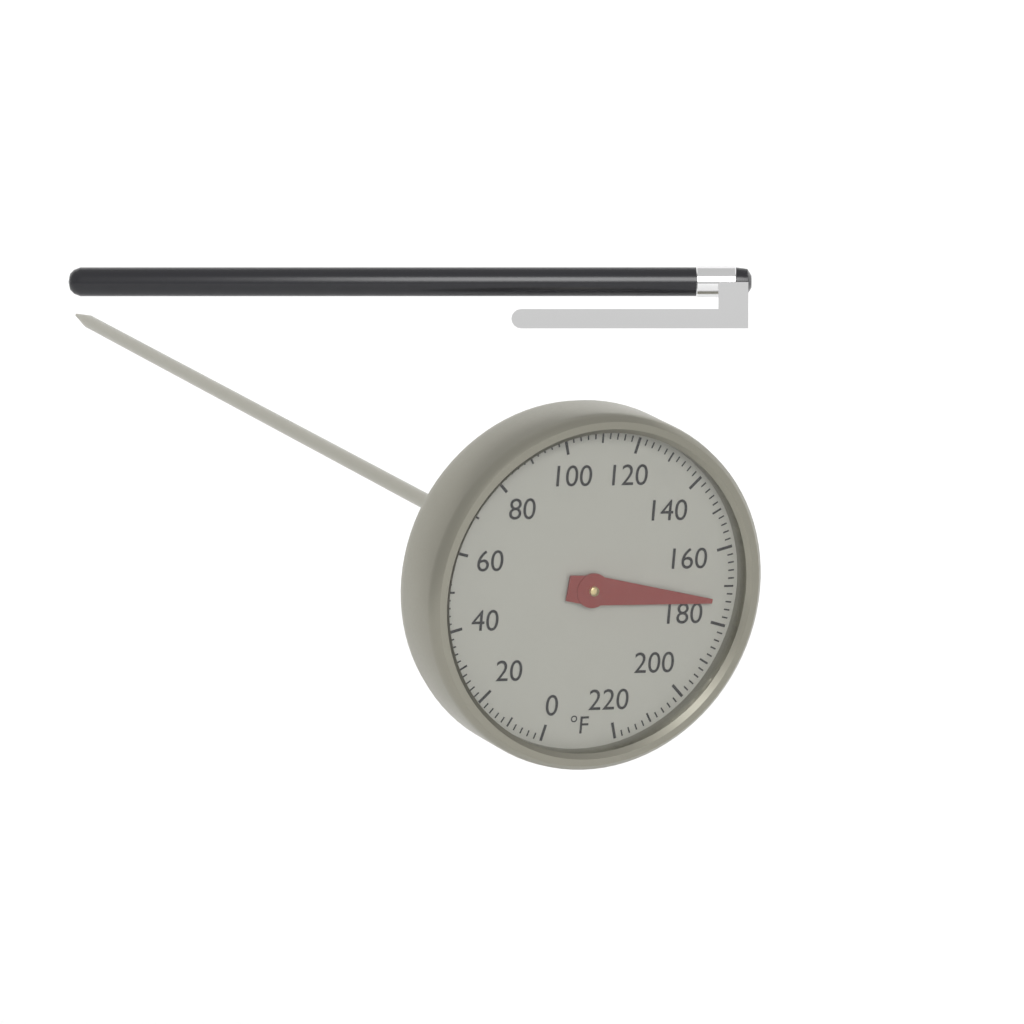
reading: 174 °F
